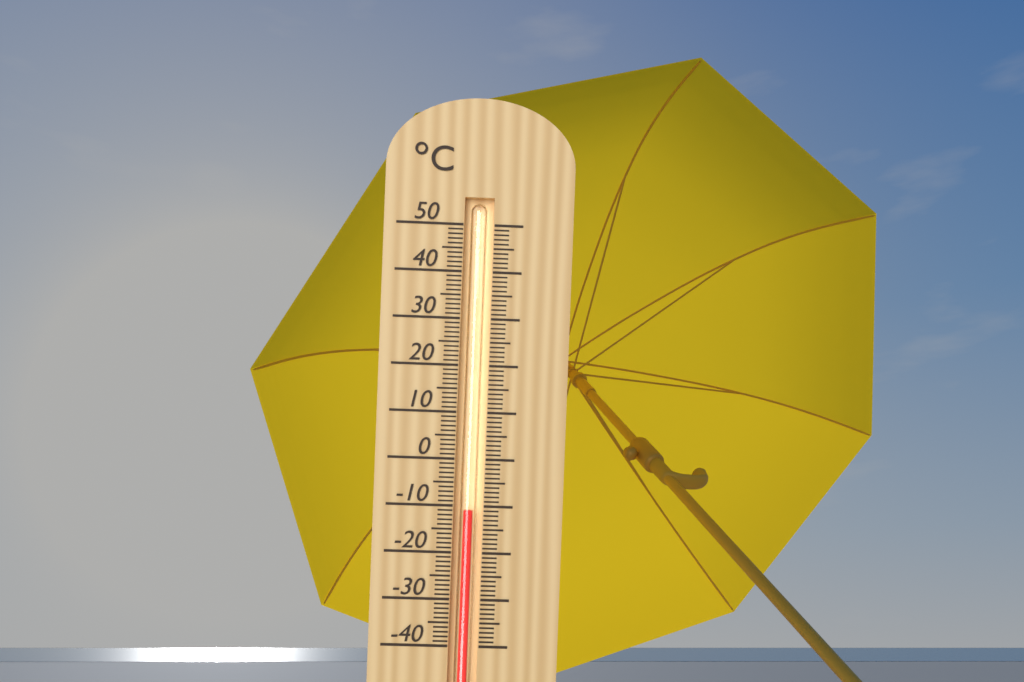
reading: -11 °C
